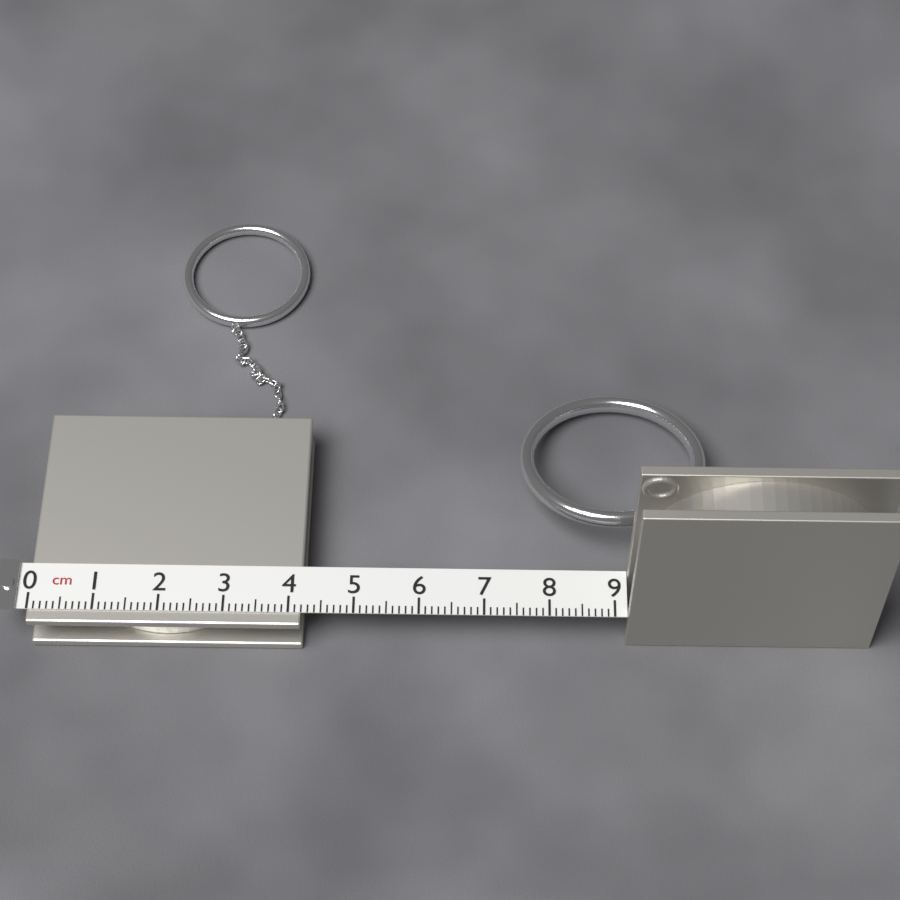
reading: 4.2 cm
